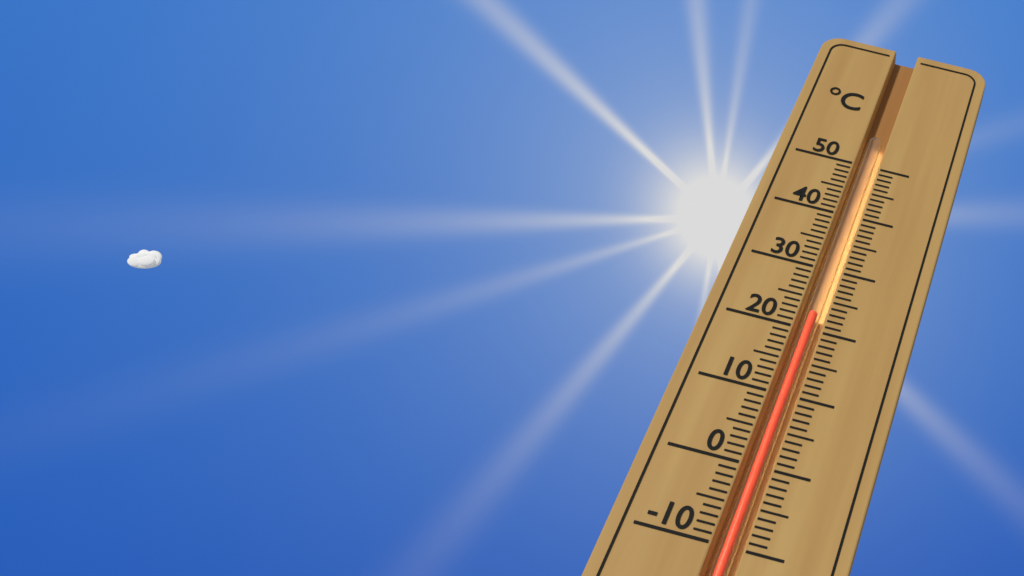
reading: 23 °C
